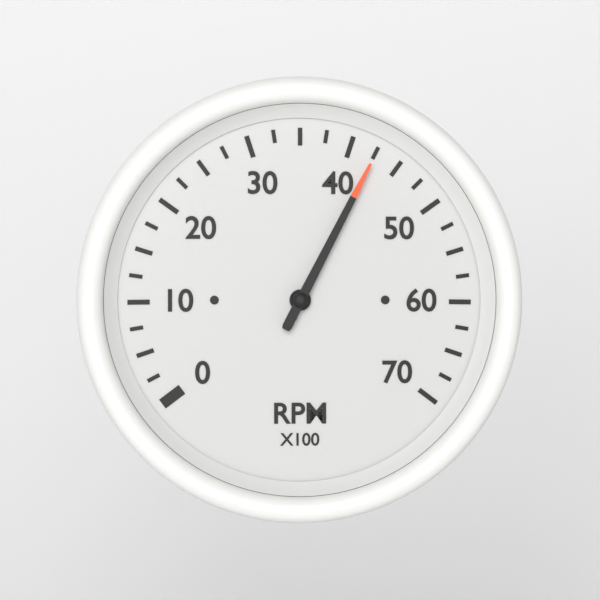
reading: 42.5 RPM x100
